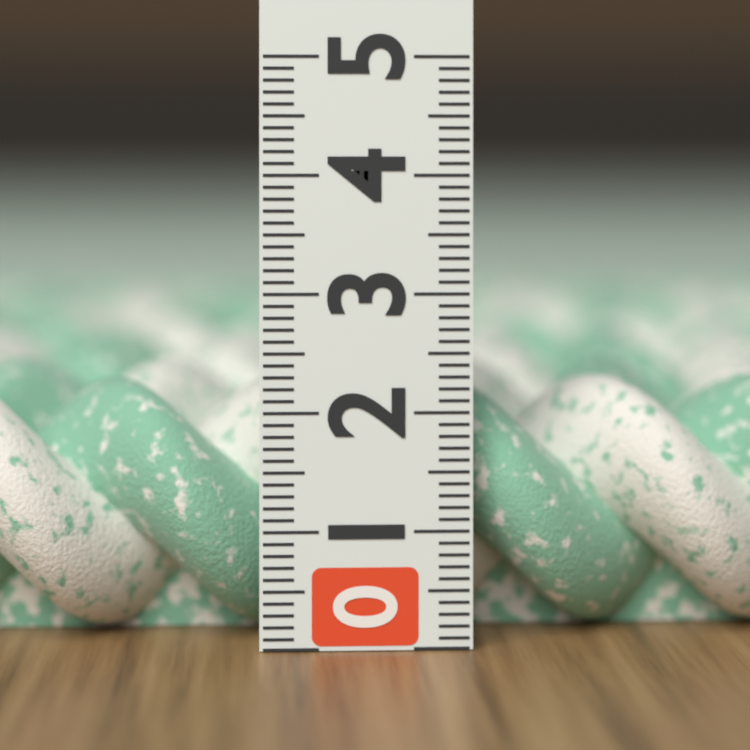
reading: 2.2 (no unit)
